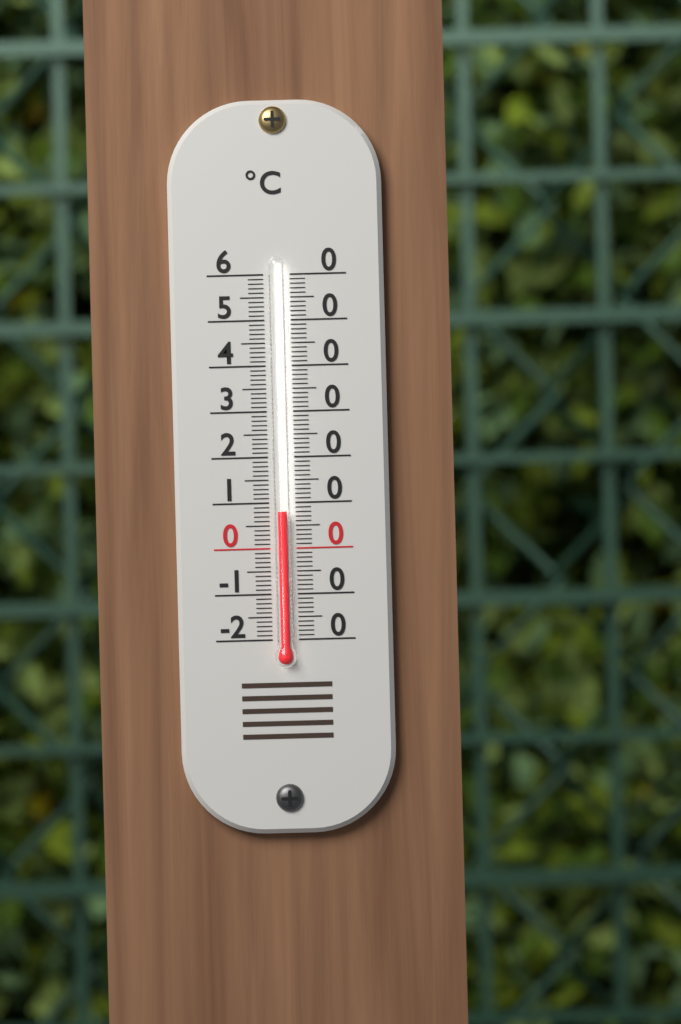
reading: 8 °C
